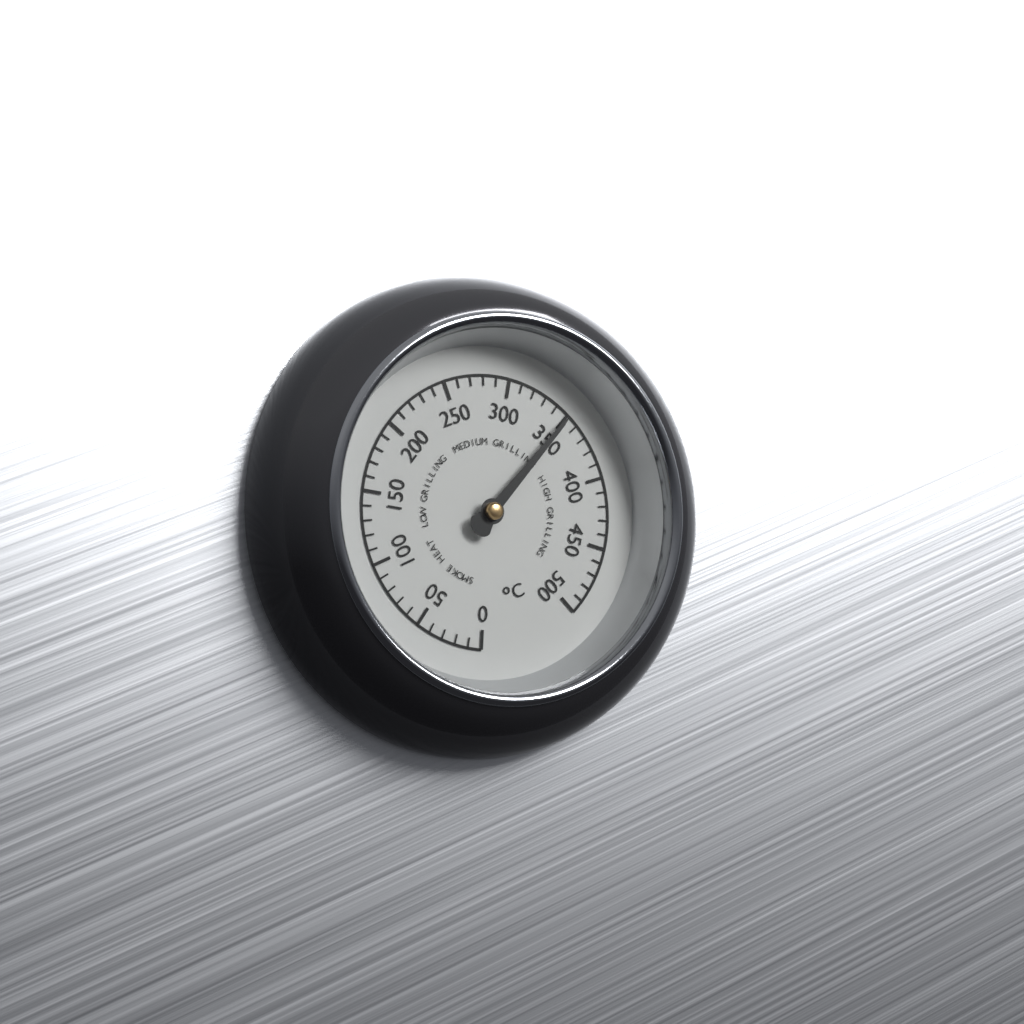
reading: 350 °C
